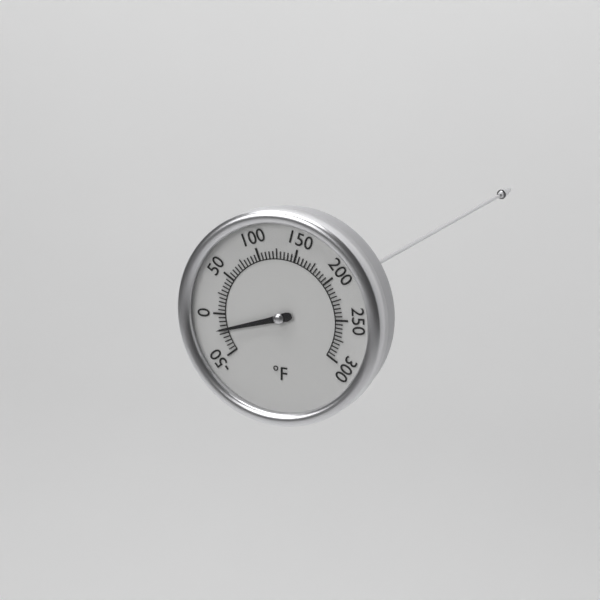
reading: -20 °F
